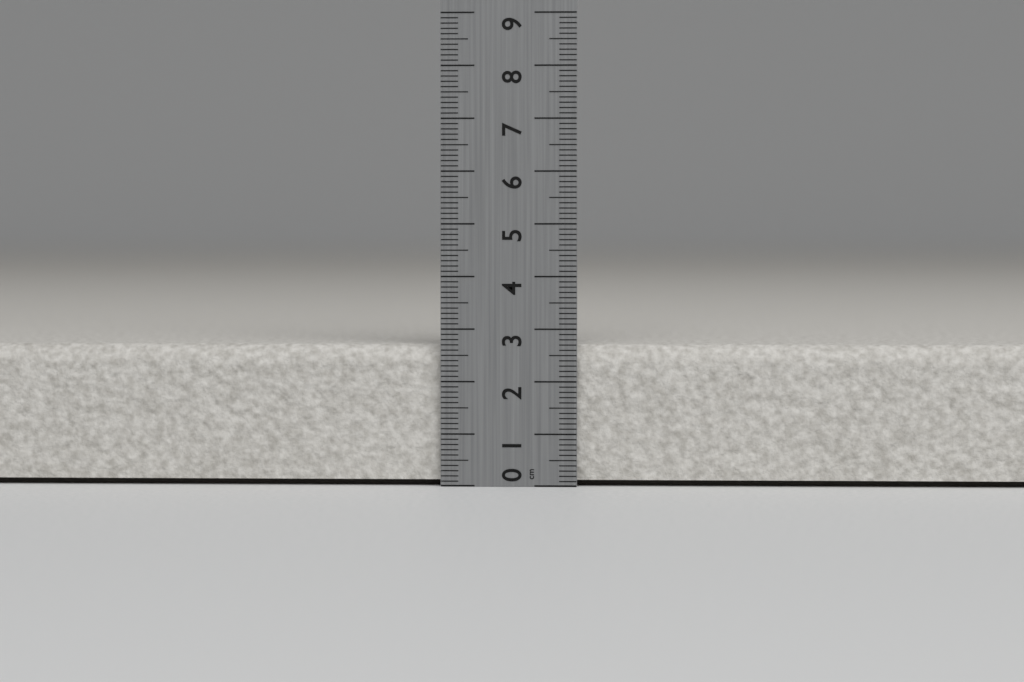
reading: 2.7 cm
